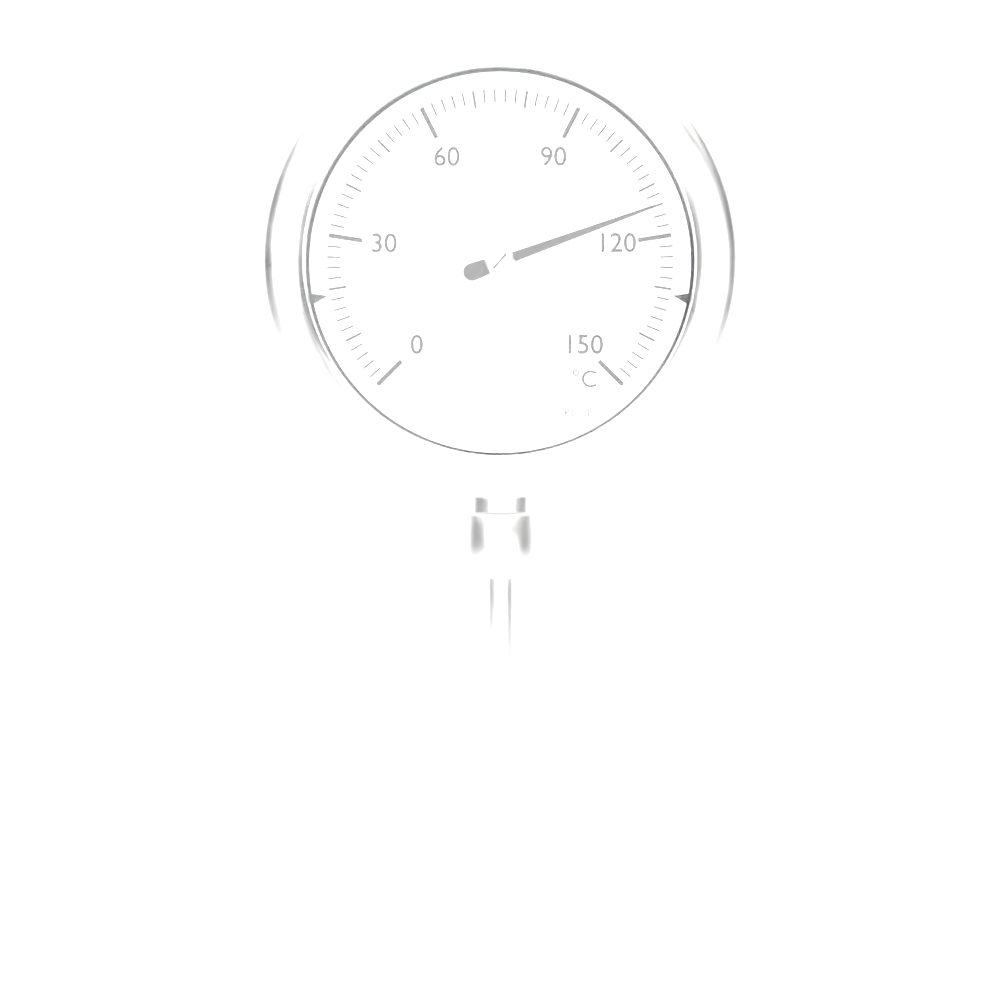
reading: 114 °C
